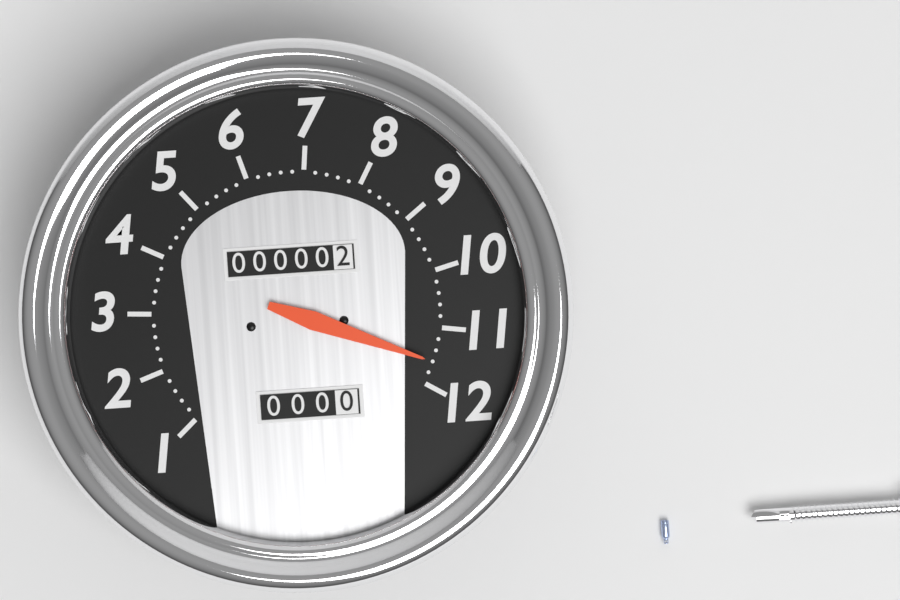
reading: 11.6 (no unit)
